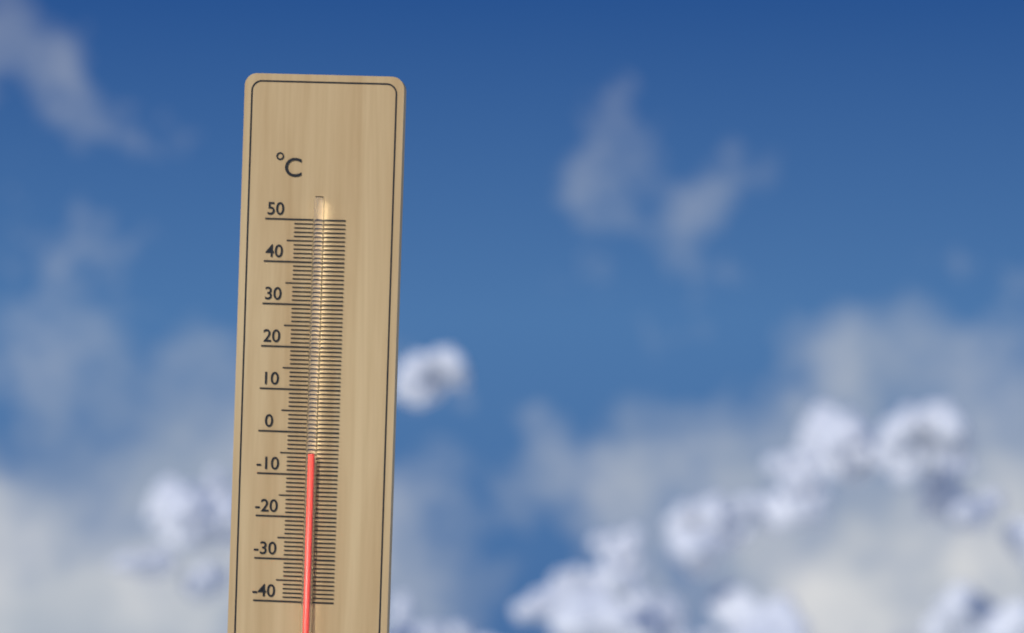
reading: -5 °C
